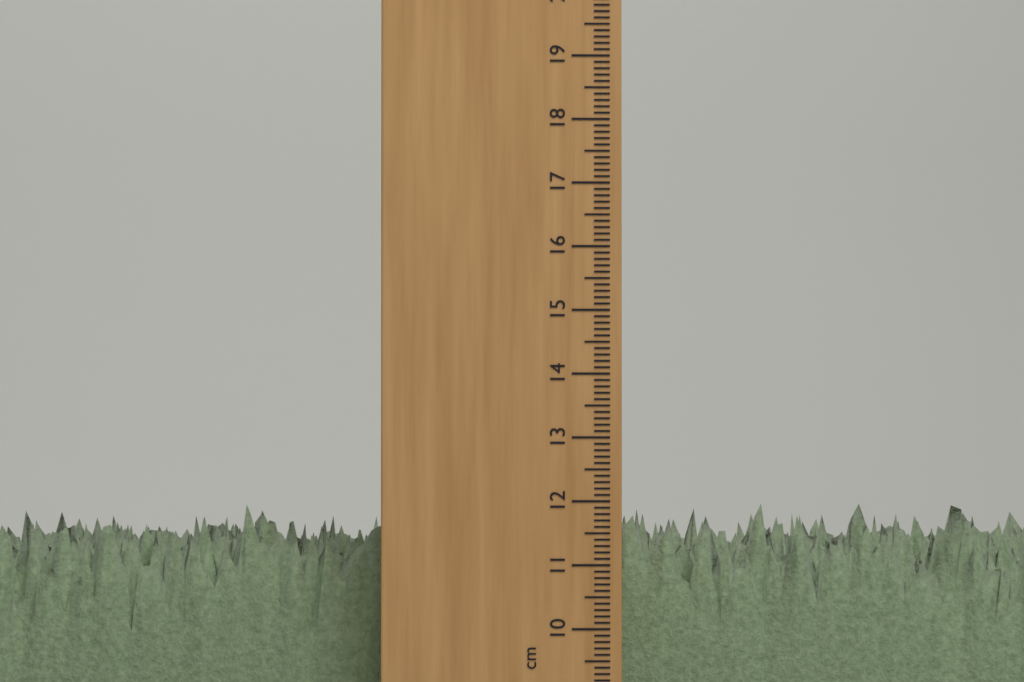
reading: 12.0 cm
